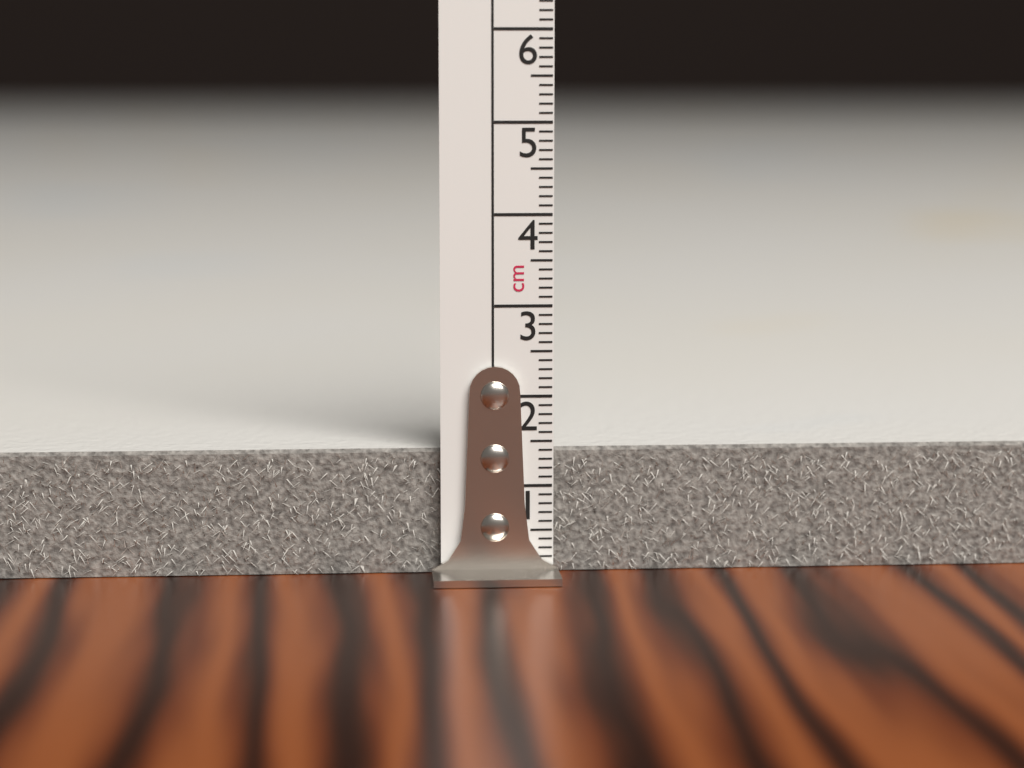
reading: 1.4 cm
